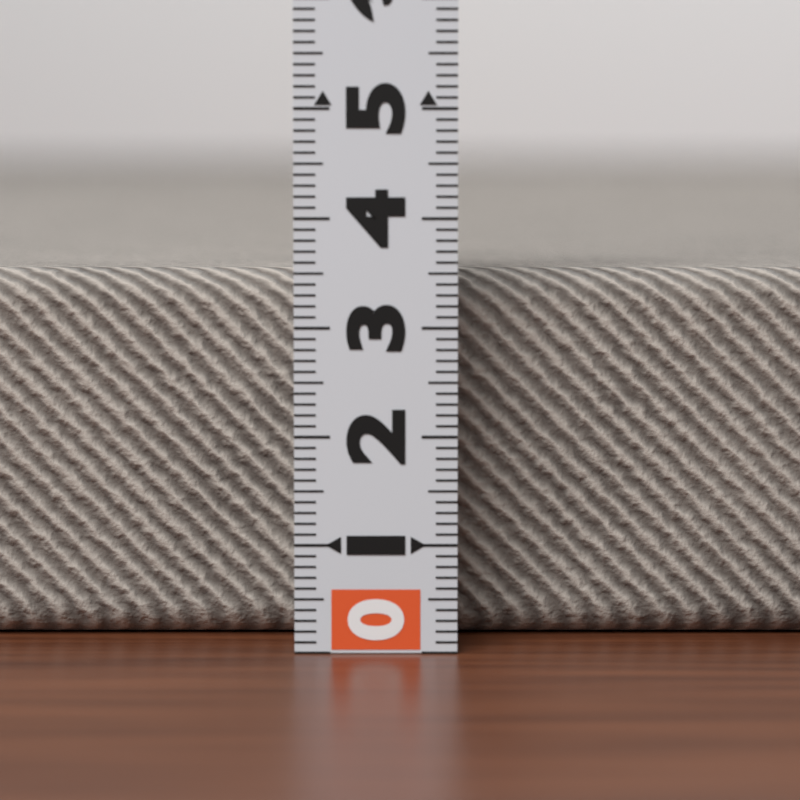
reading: 3.5 (no unit)
